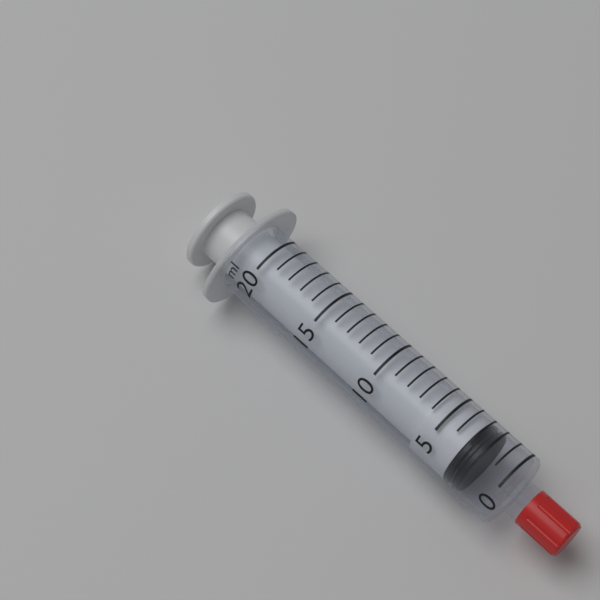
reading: 2 ml
